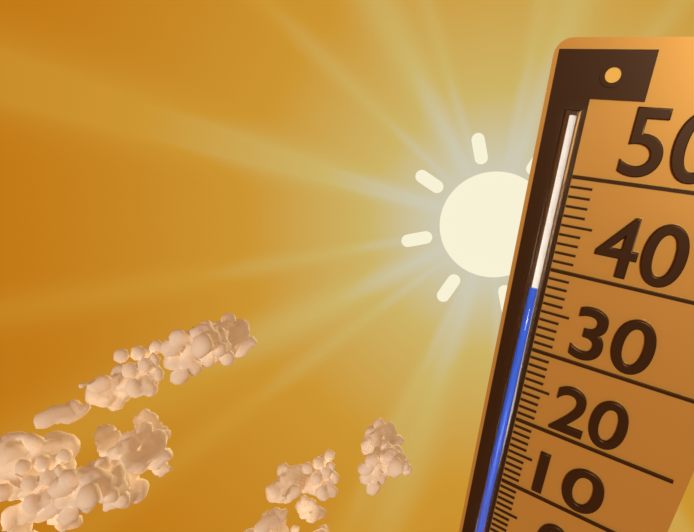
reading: 38 (no unit)
